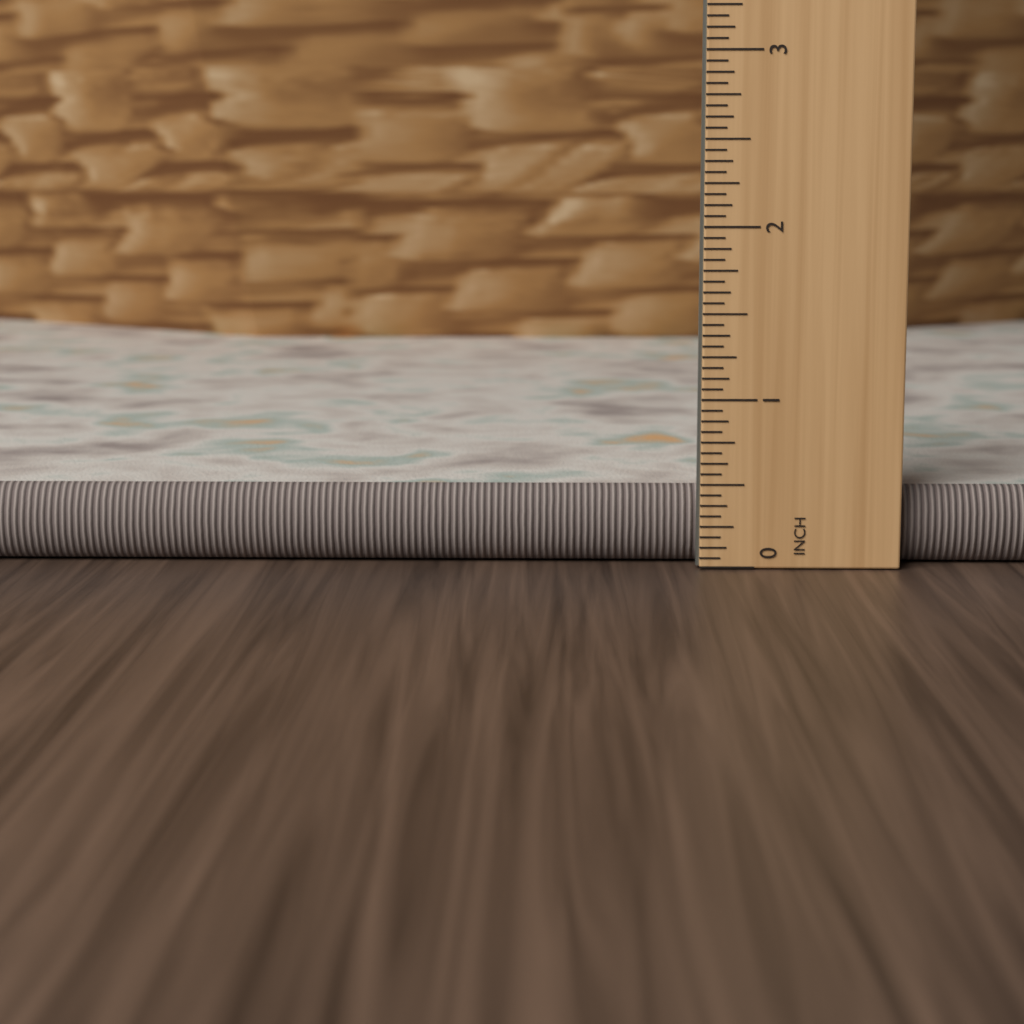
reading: 0.5000 inch
